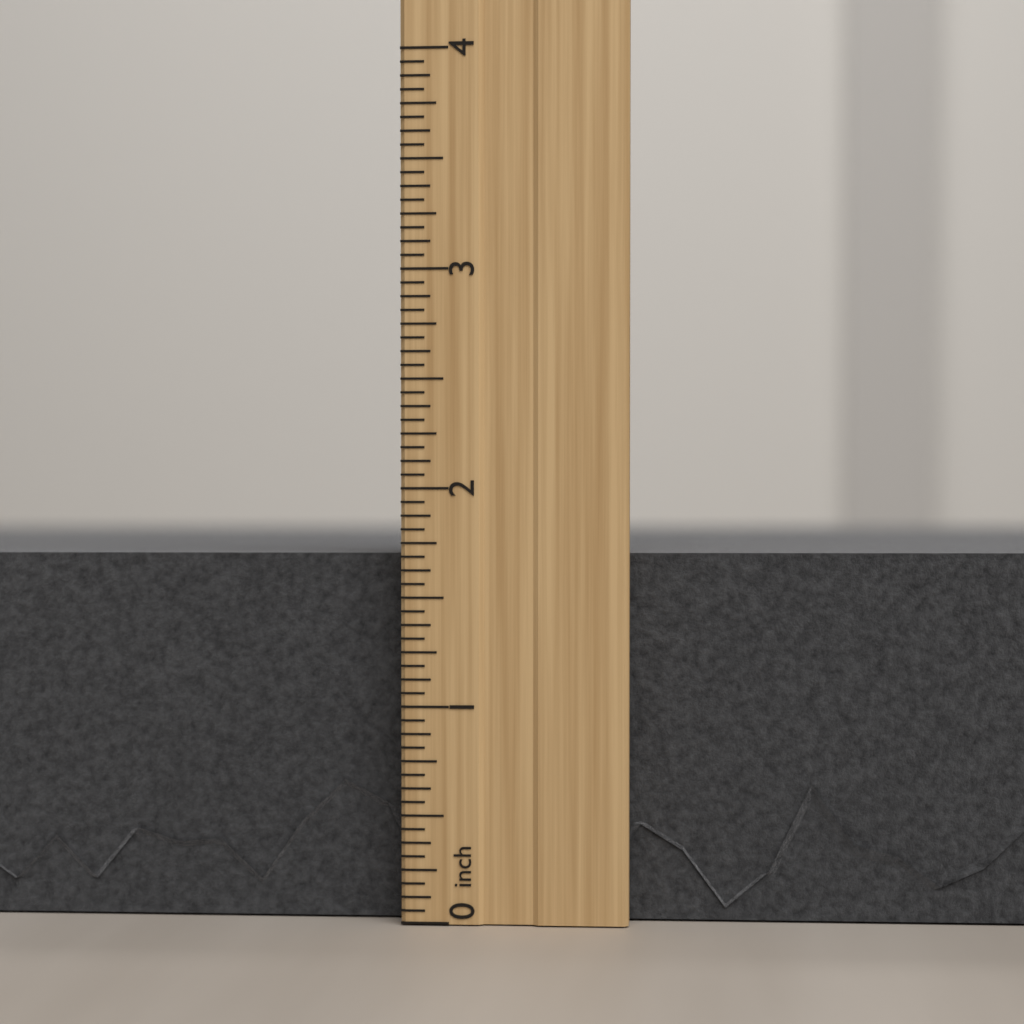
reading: 1.7500 inch
